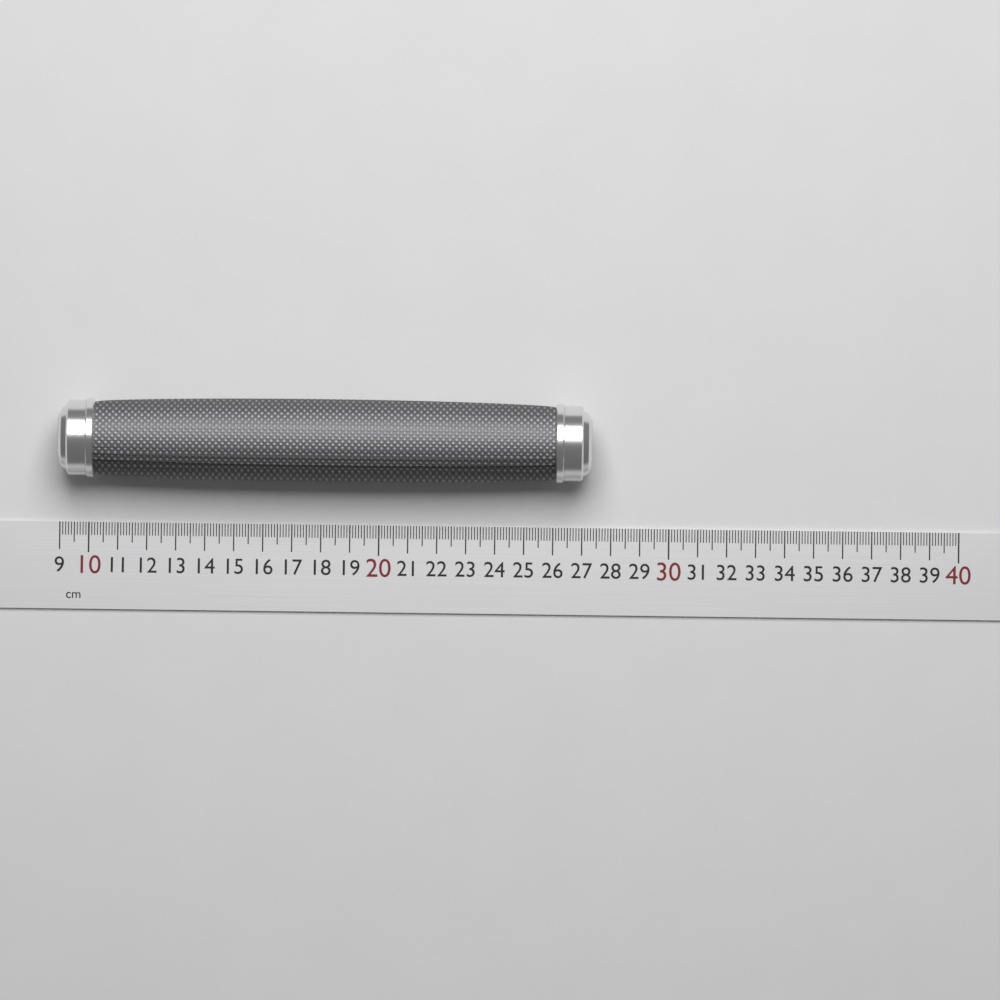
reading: 27.3 cm
